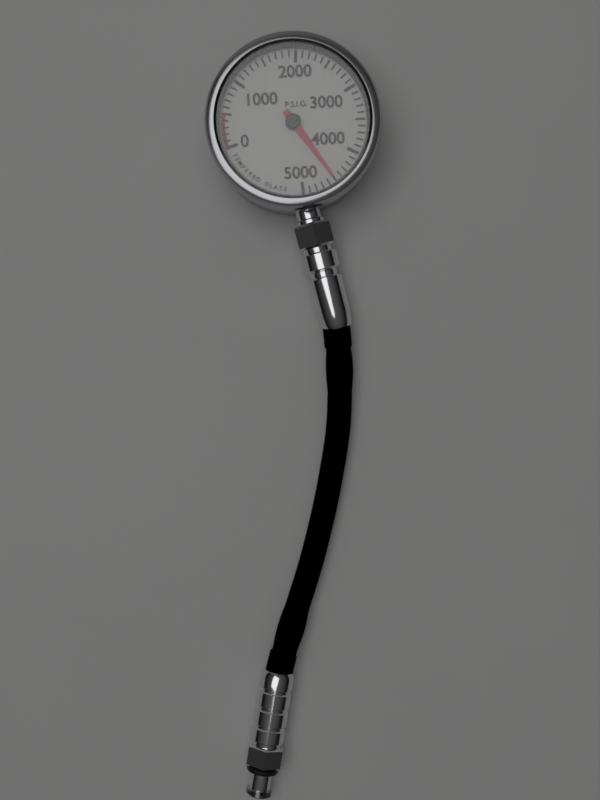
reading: 4500 psig
